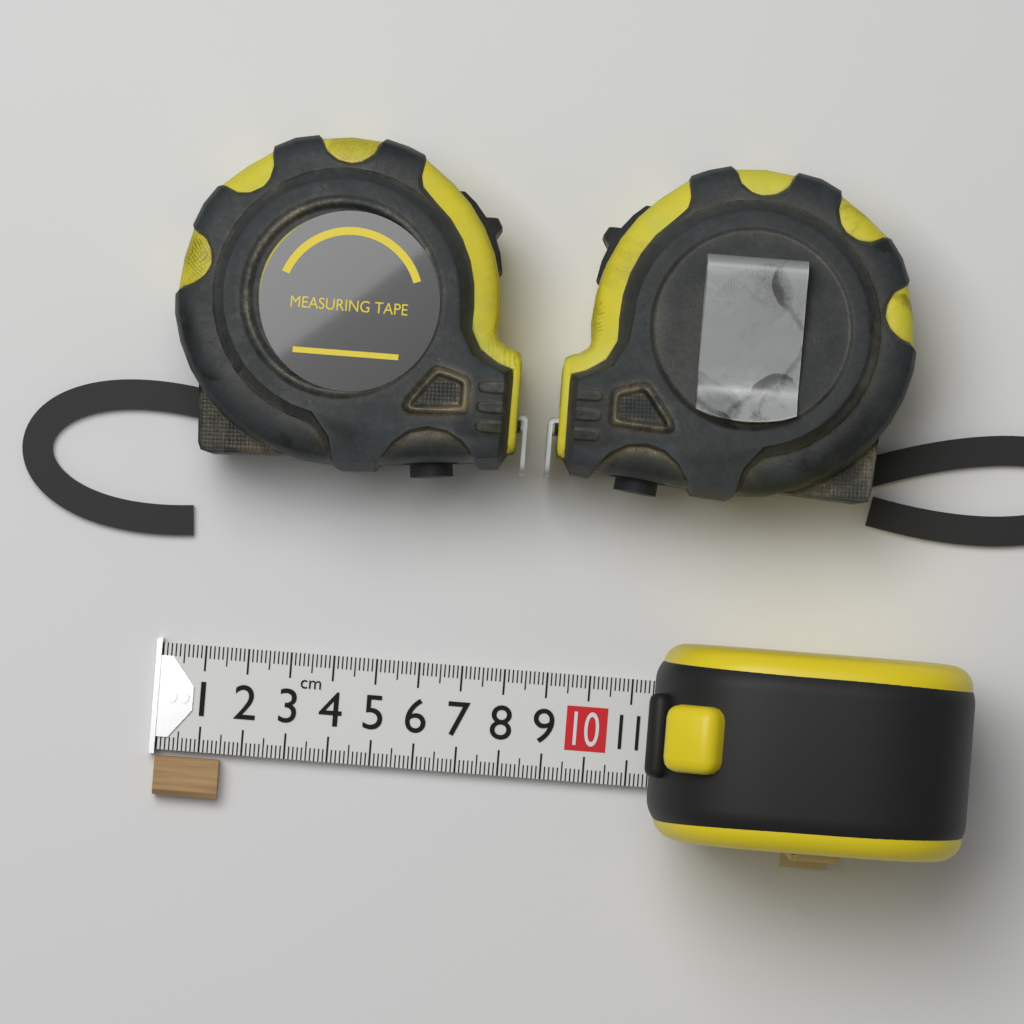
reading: 1.5 cm
